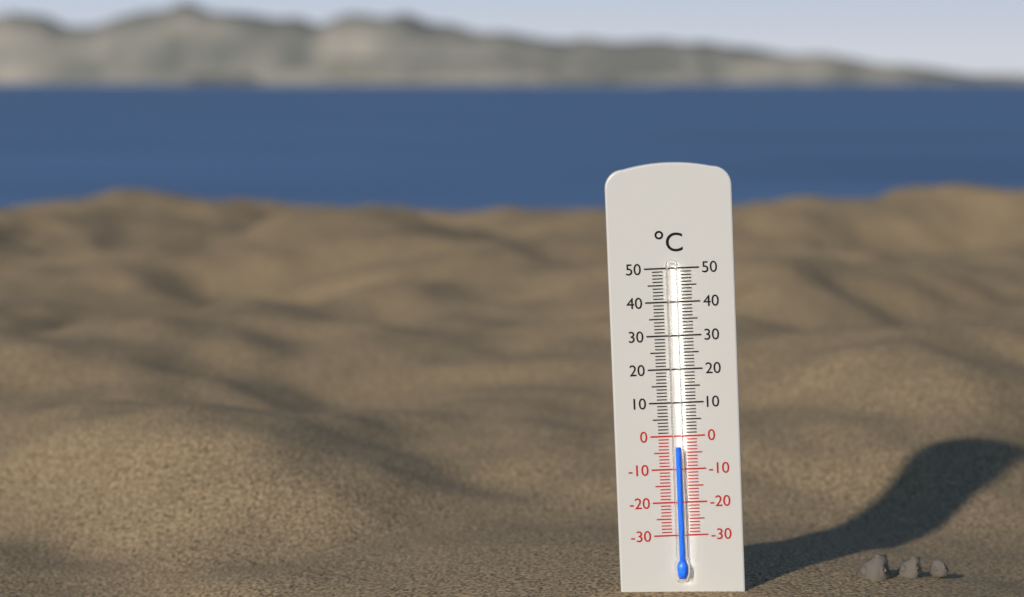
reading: -3 °C
